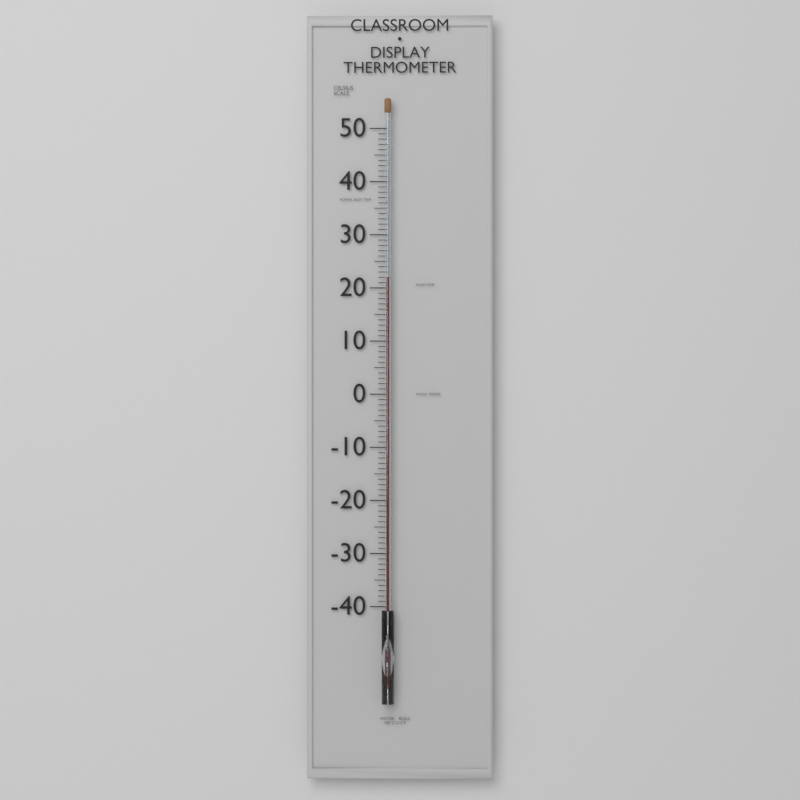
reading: 22 °C
